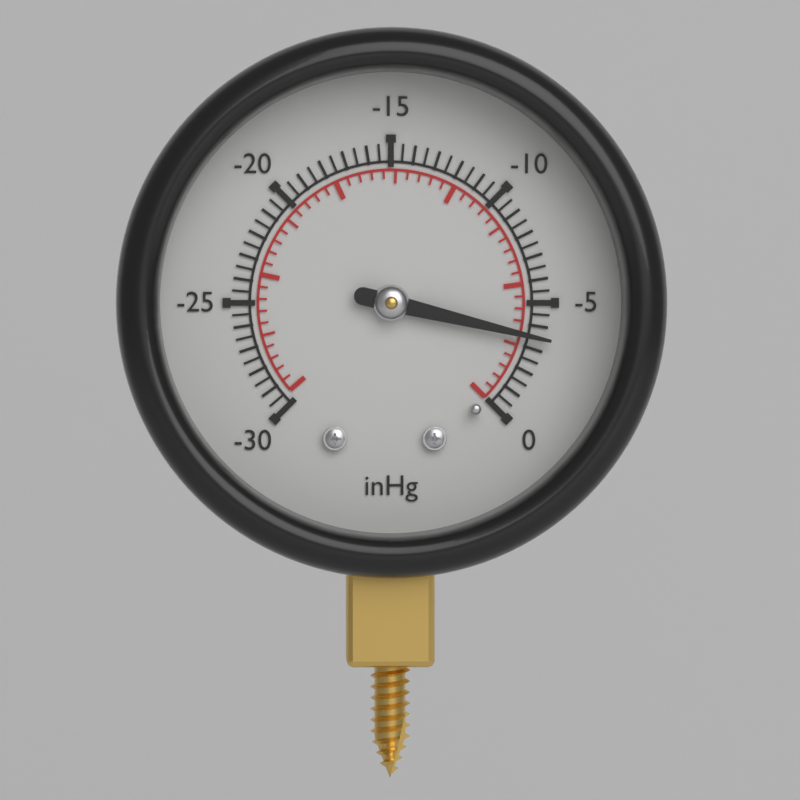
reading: -3.5 inHg
